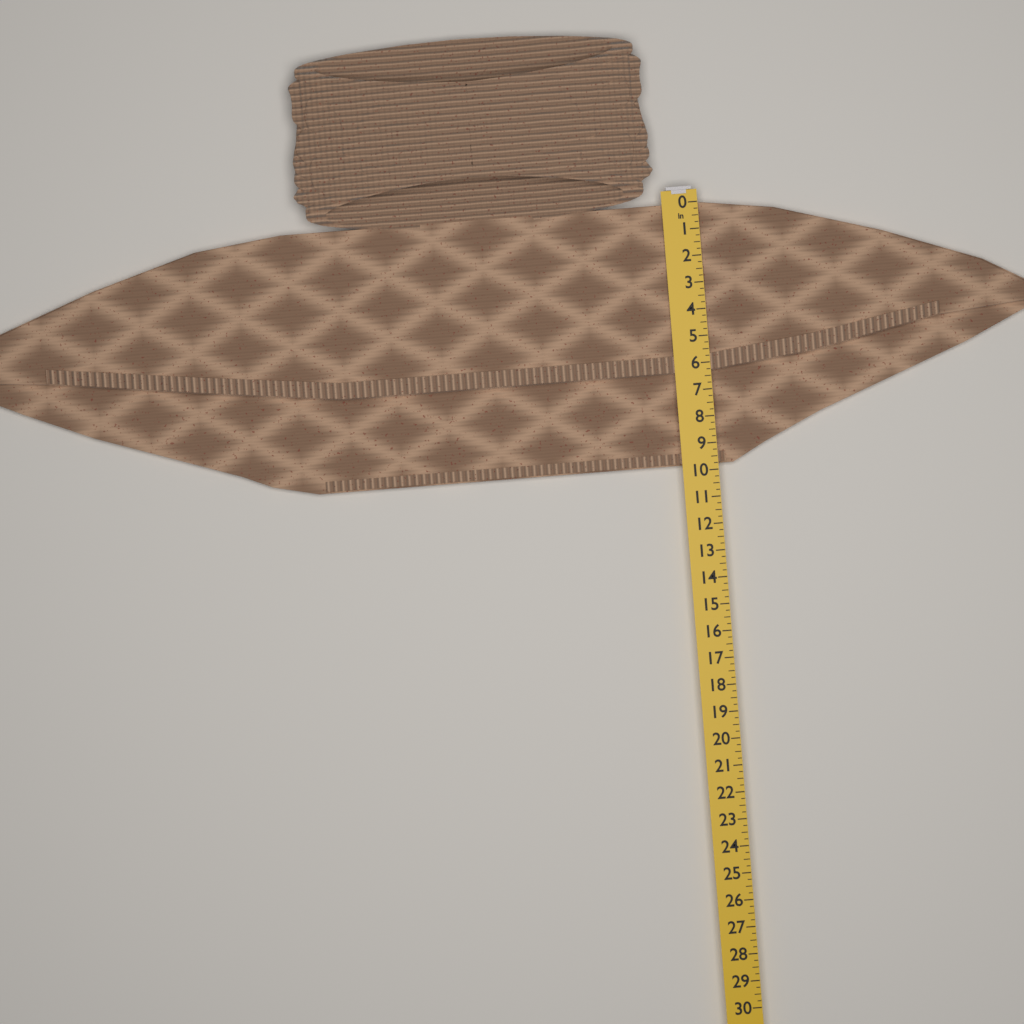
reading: 9.75 in
